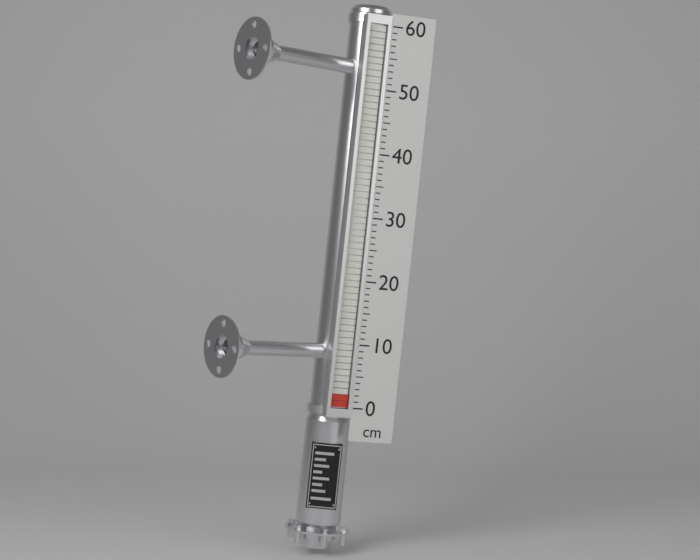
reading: 2 cm
